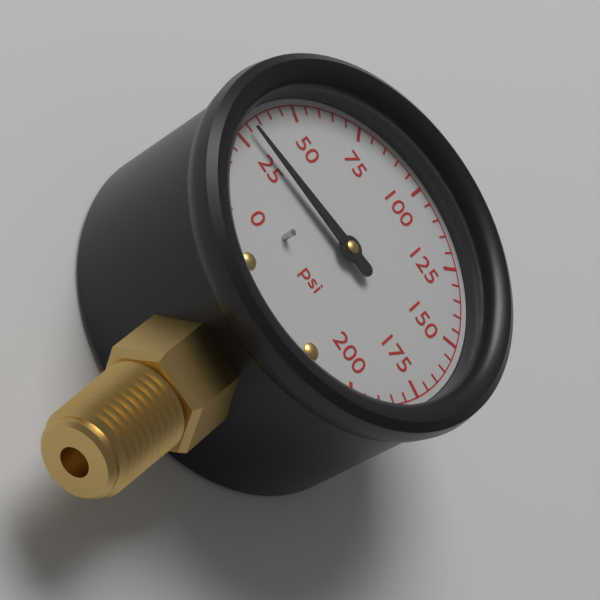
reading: 30 psi
